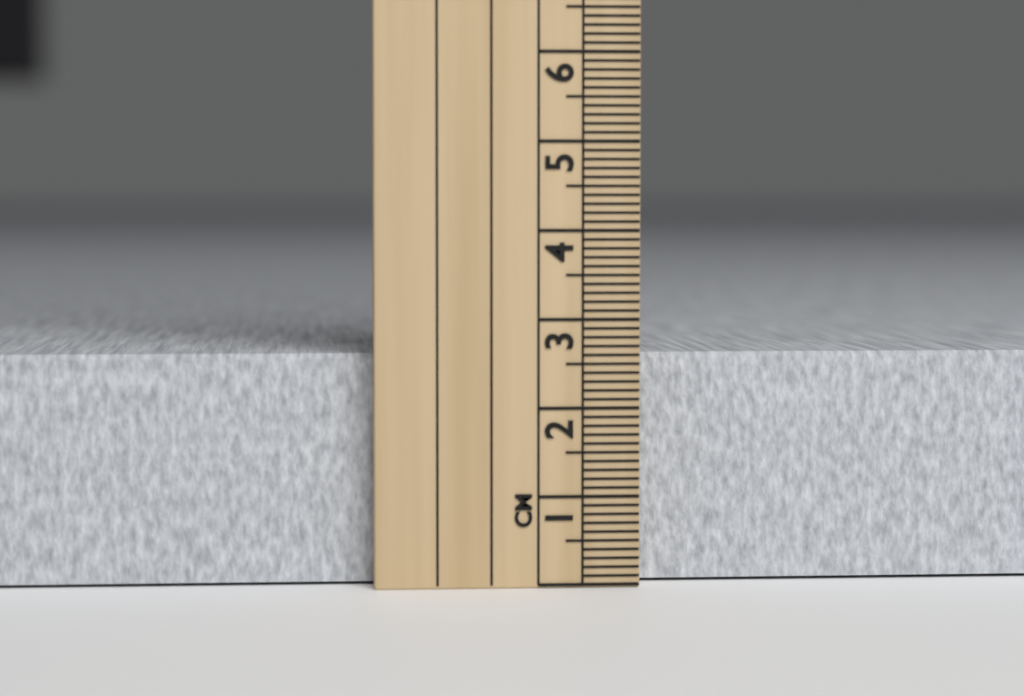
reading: 2.6 cm
